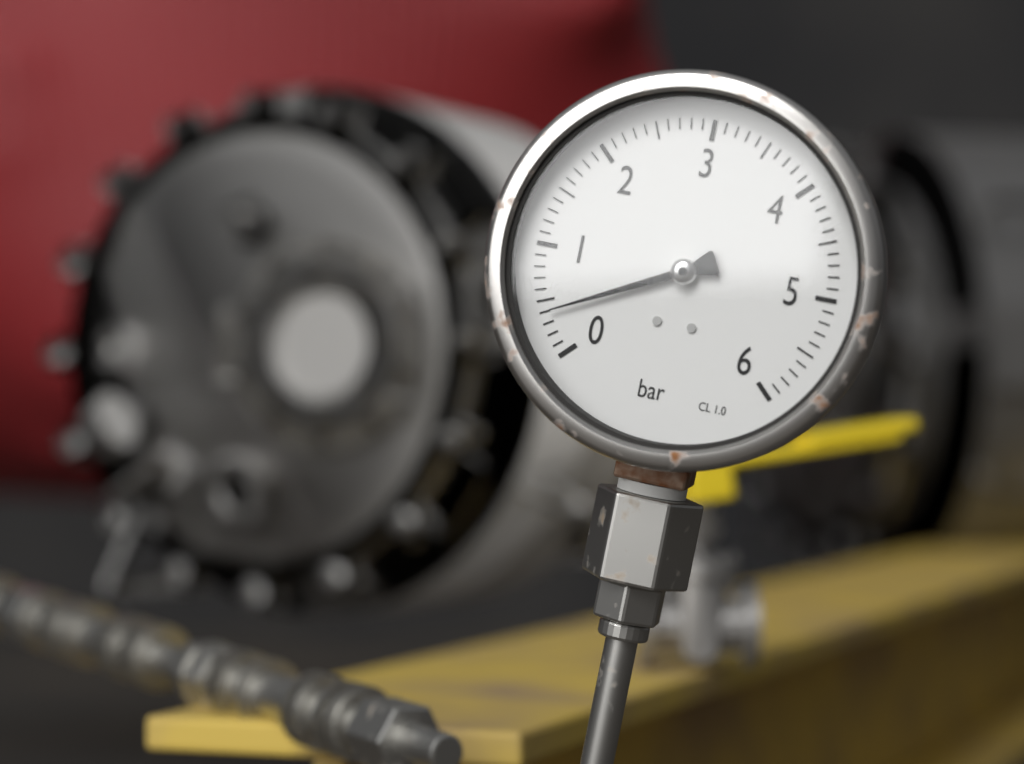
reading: 0.4 bar
